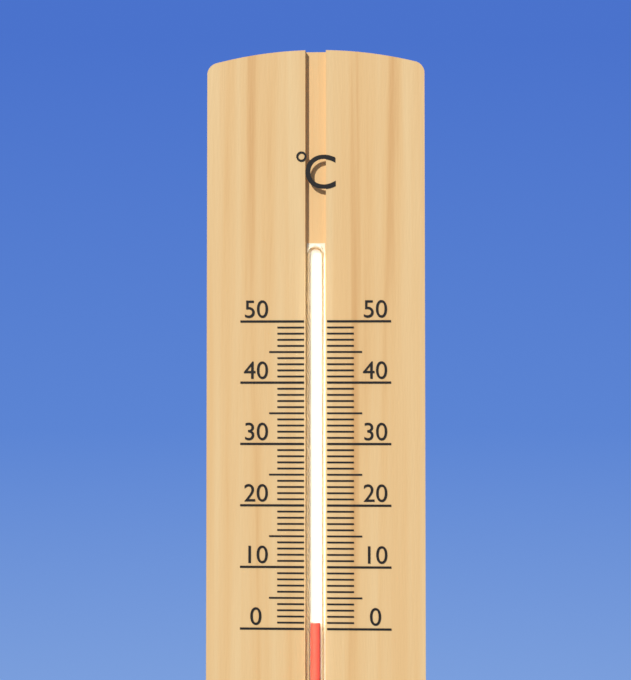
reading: 1 °C
